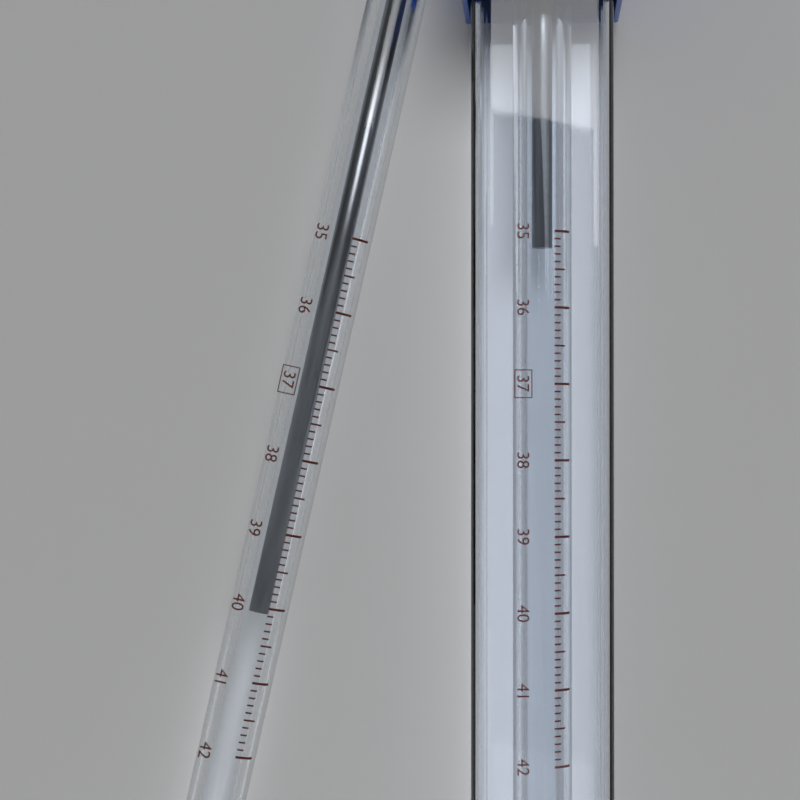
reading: 40.1 °C
